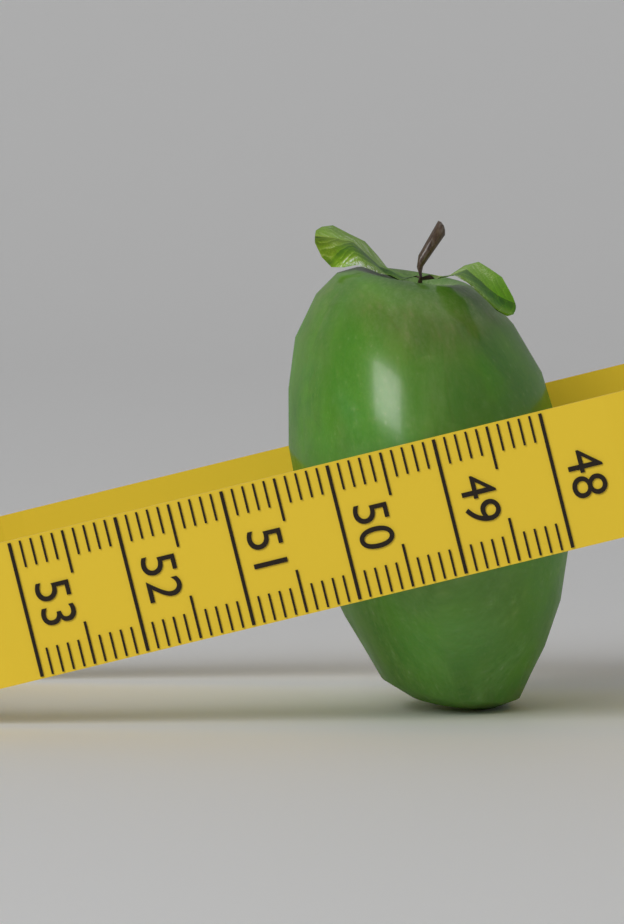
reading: 50.5 (no unit)
